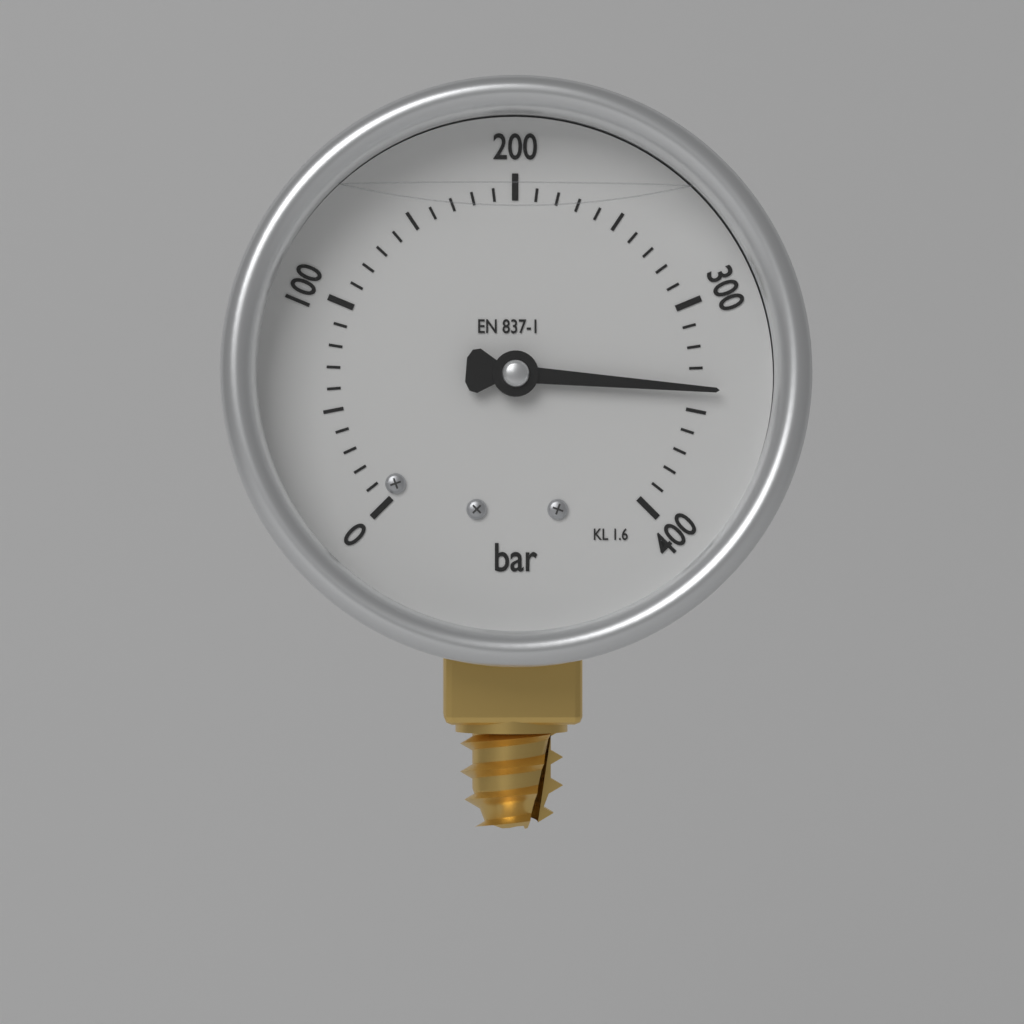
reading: 340 bar
